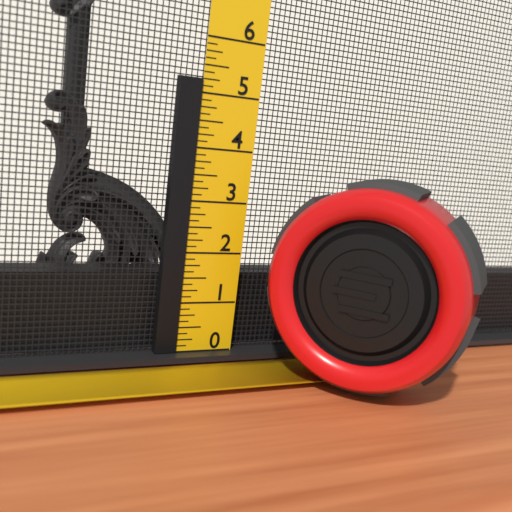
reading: 5.250 (no unit)
